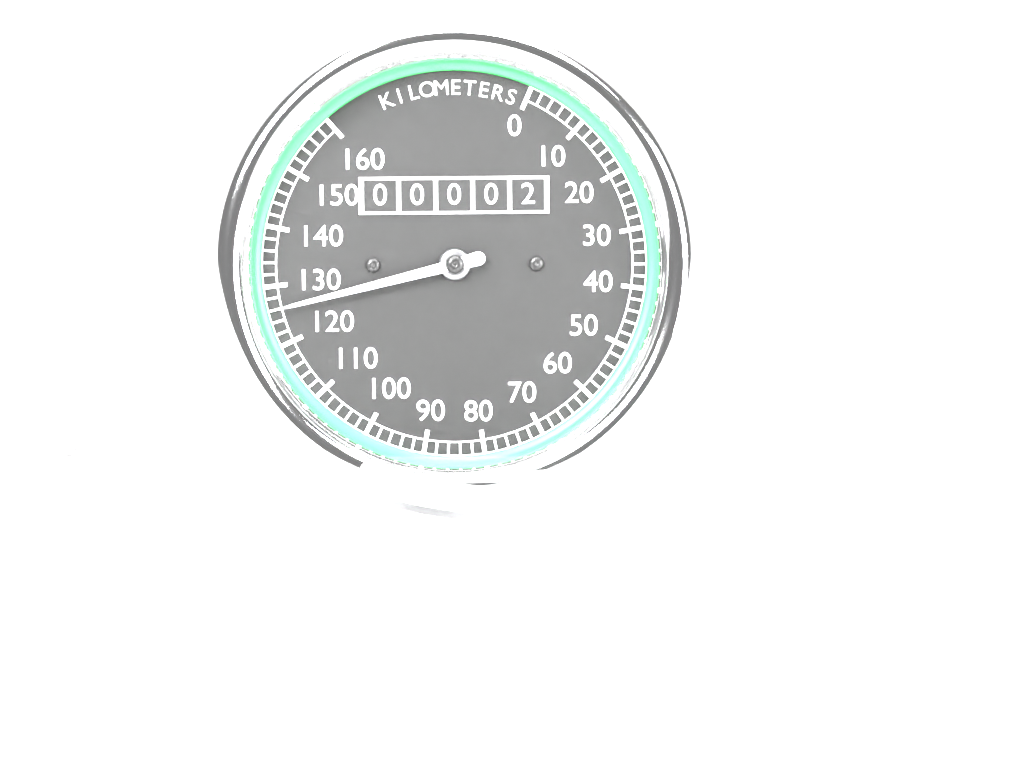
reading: 126 km/h
